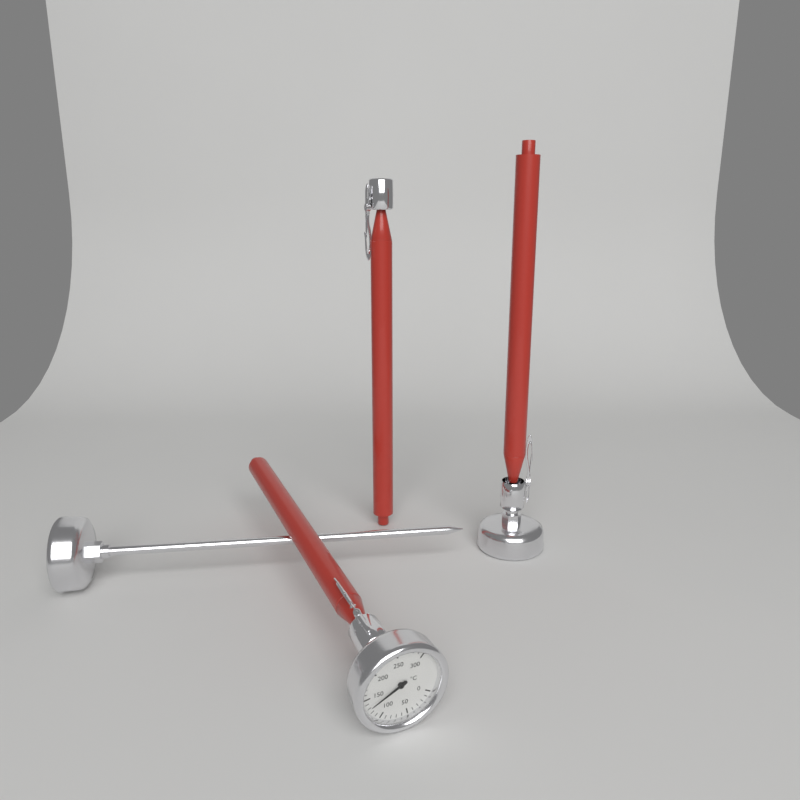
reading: 130 °C
